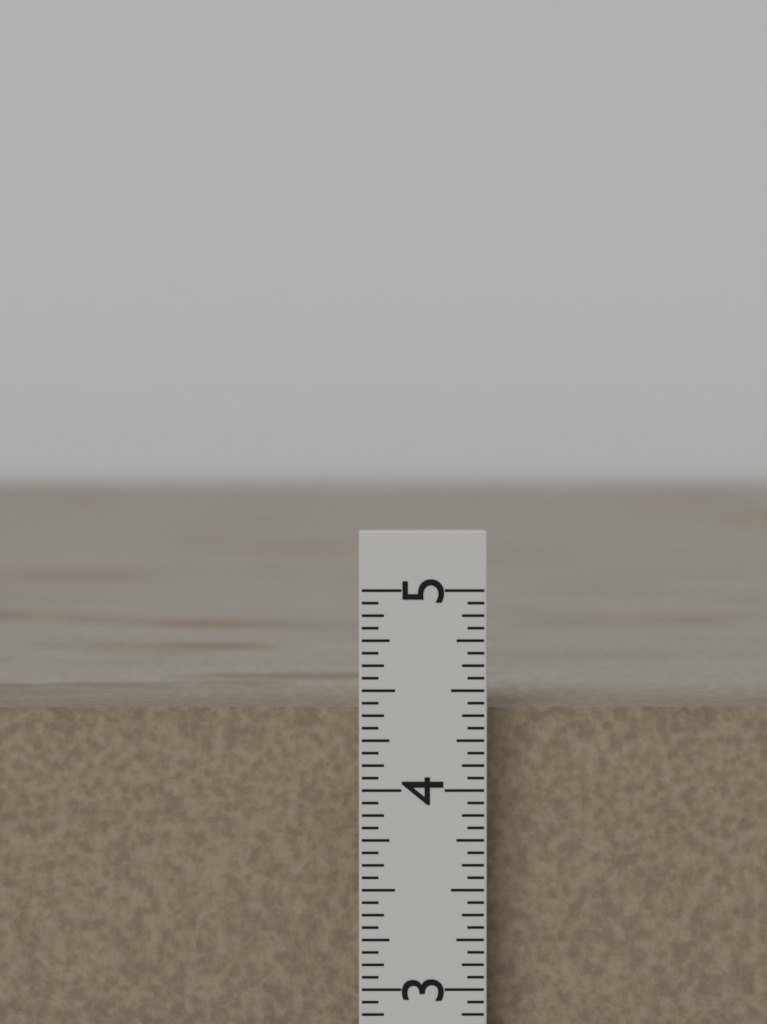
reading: 4.3750 in
